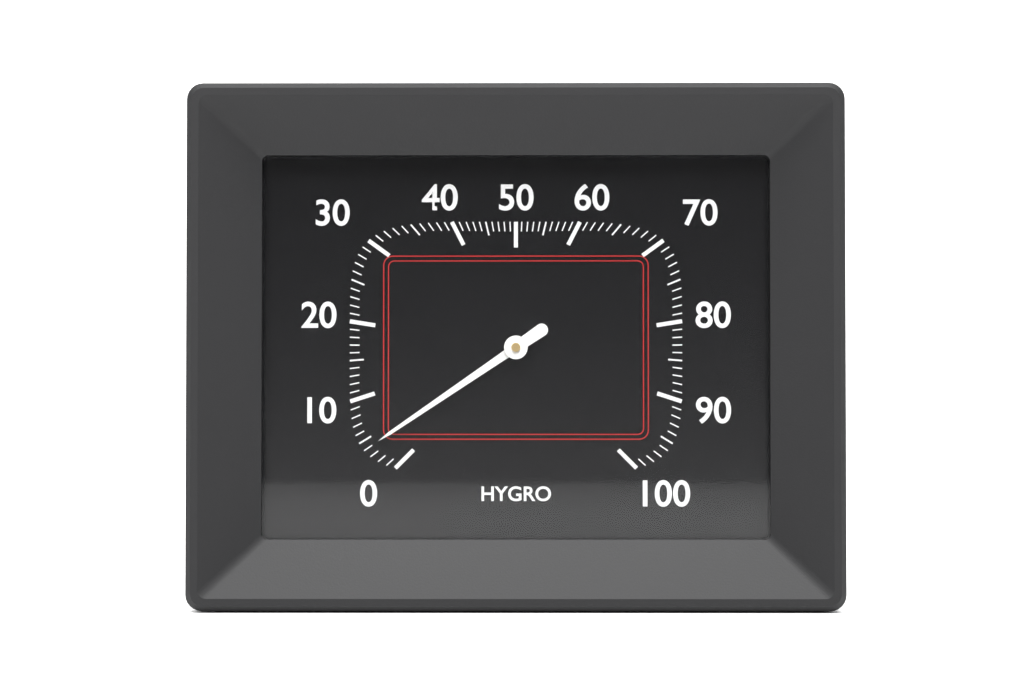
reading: 4 %
